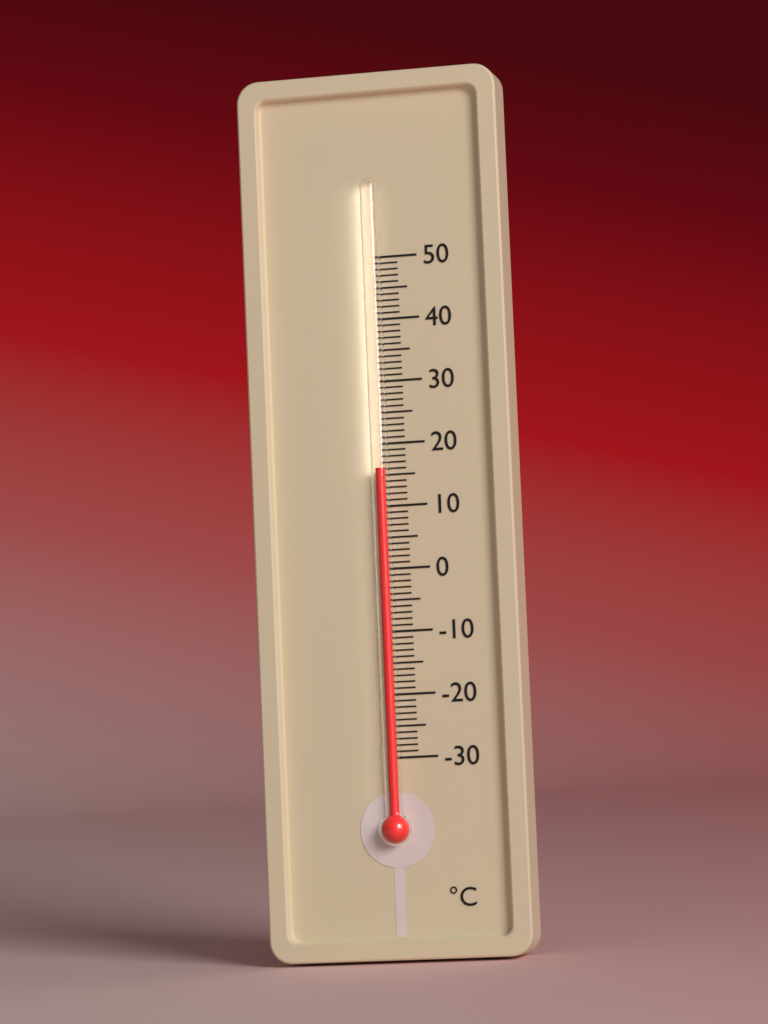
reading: 16 °C
